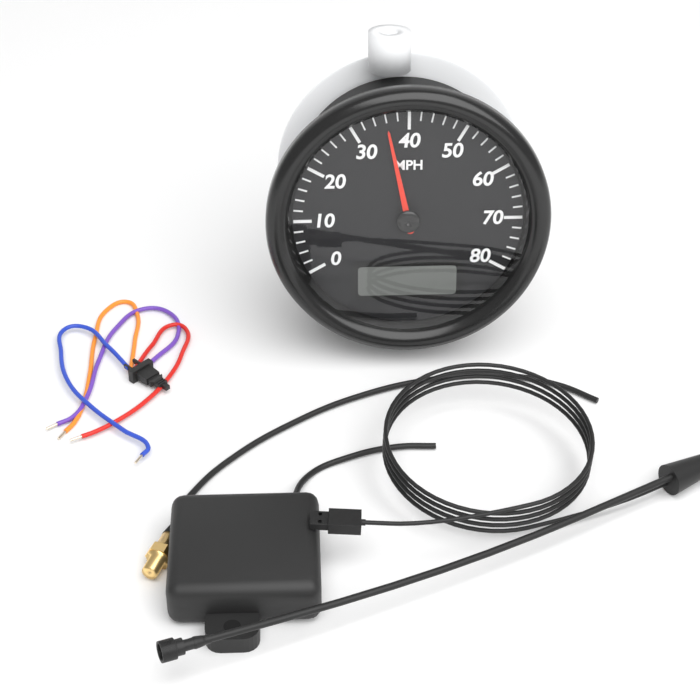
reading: 36 MPH
